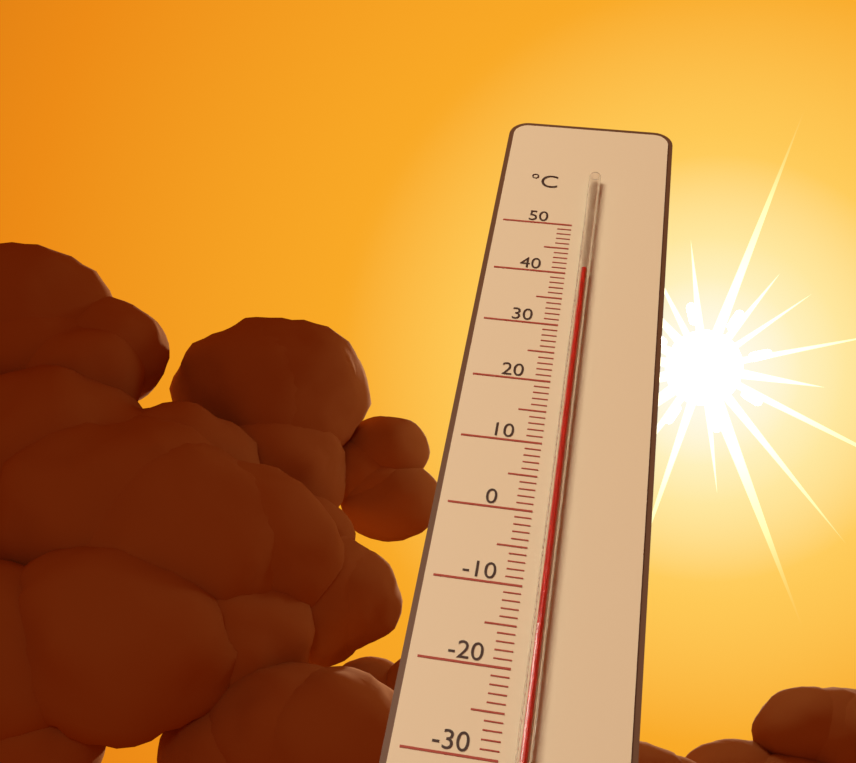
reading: 40 °C
